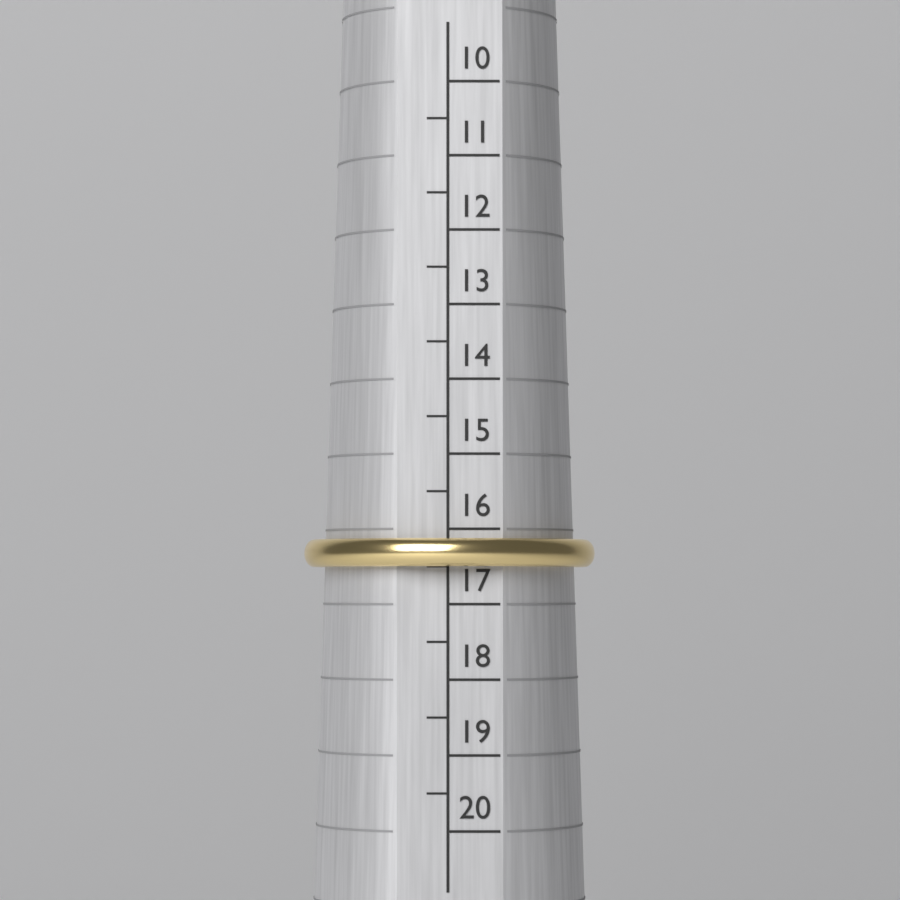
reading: 16.5 (no unit)
